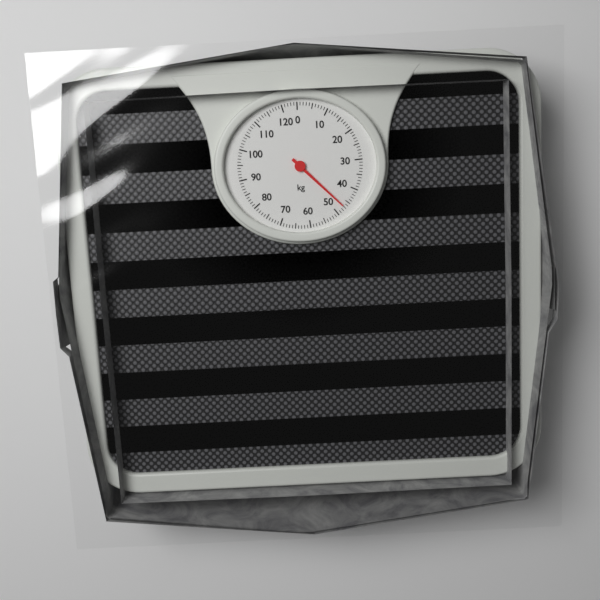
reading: 47 kg
